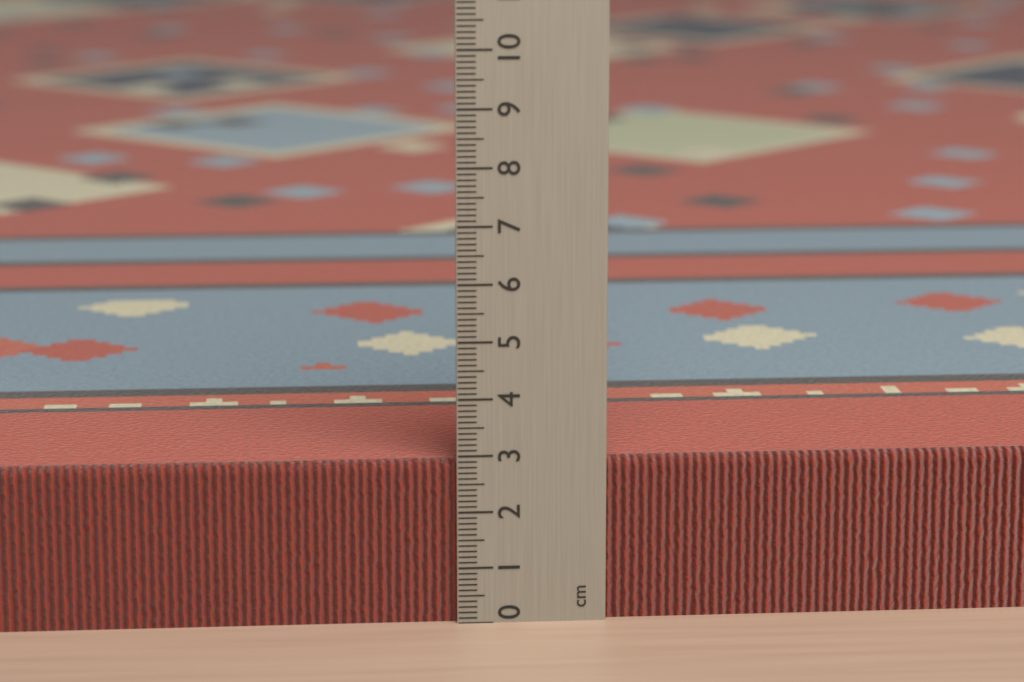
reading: 2.9 cm
